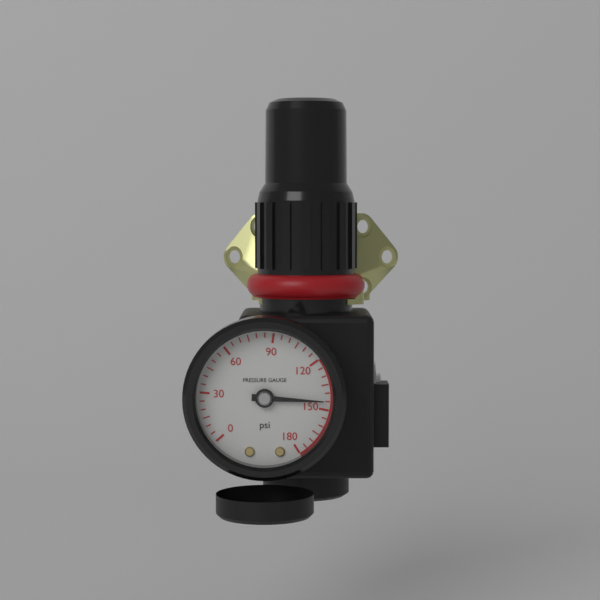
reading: 145 psi
